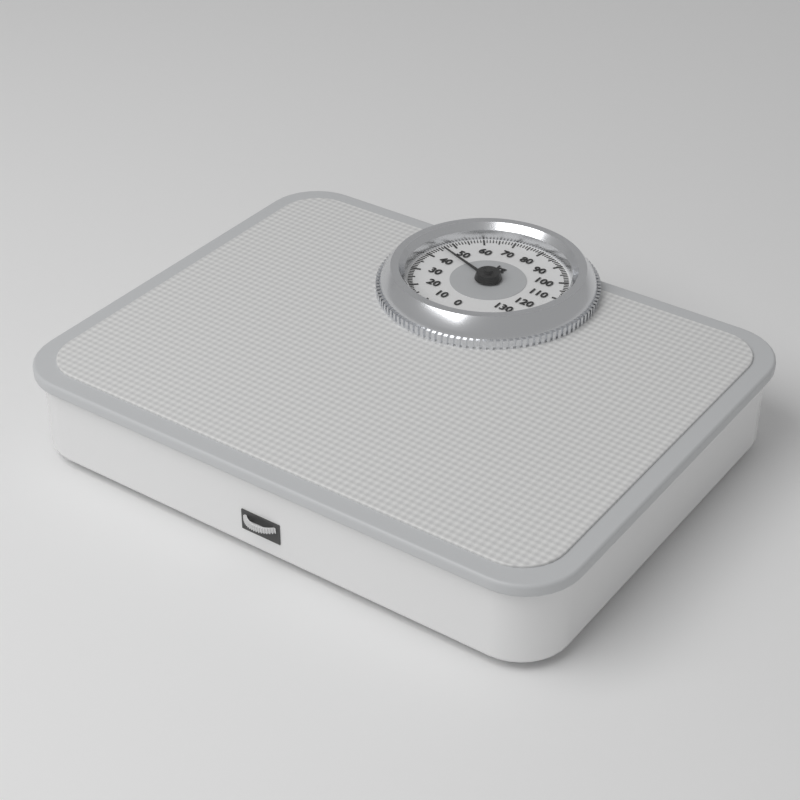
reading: 46 kg
